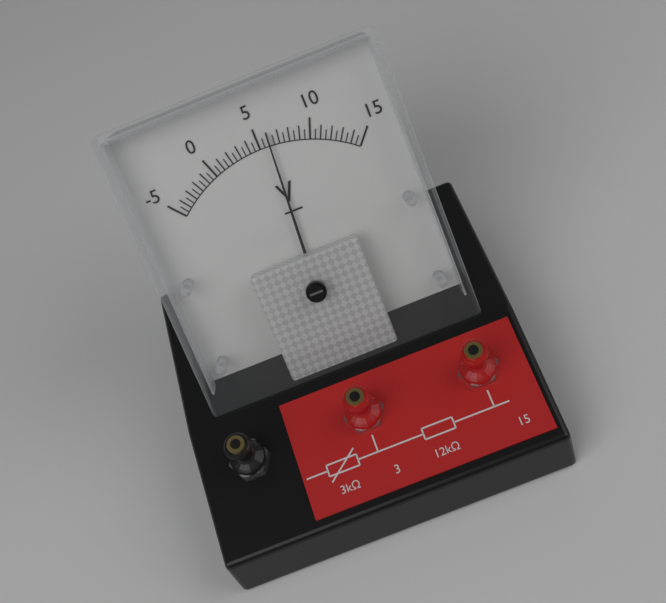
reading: 6.0 V
